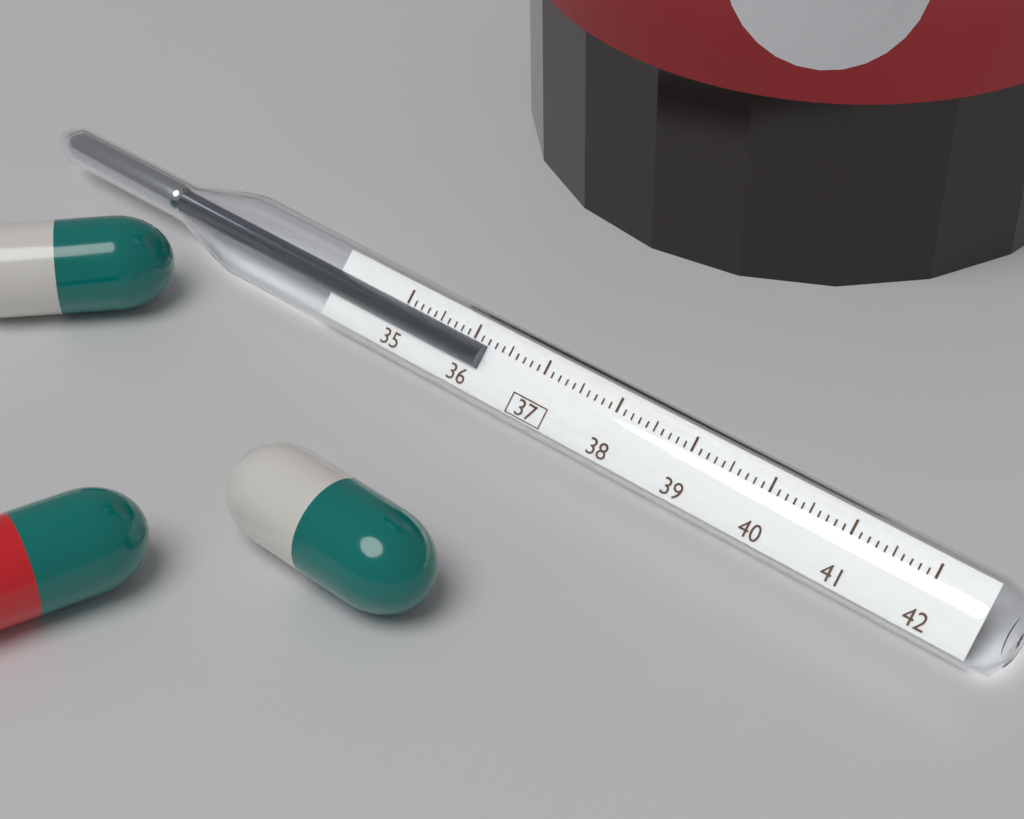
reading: 36.2 (no unit)
